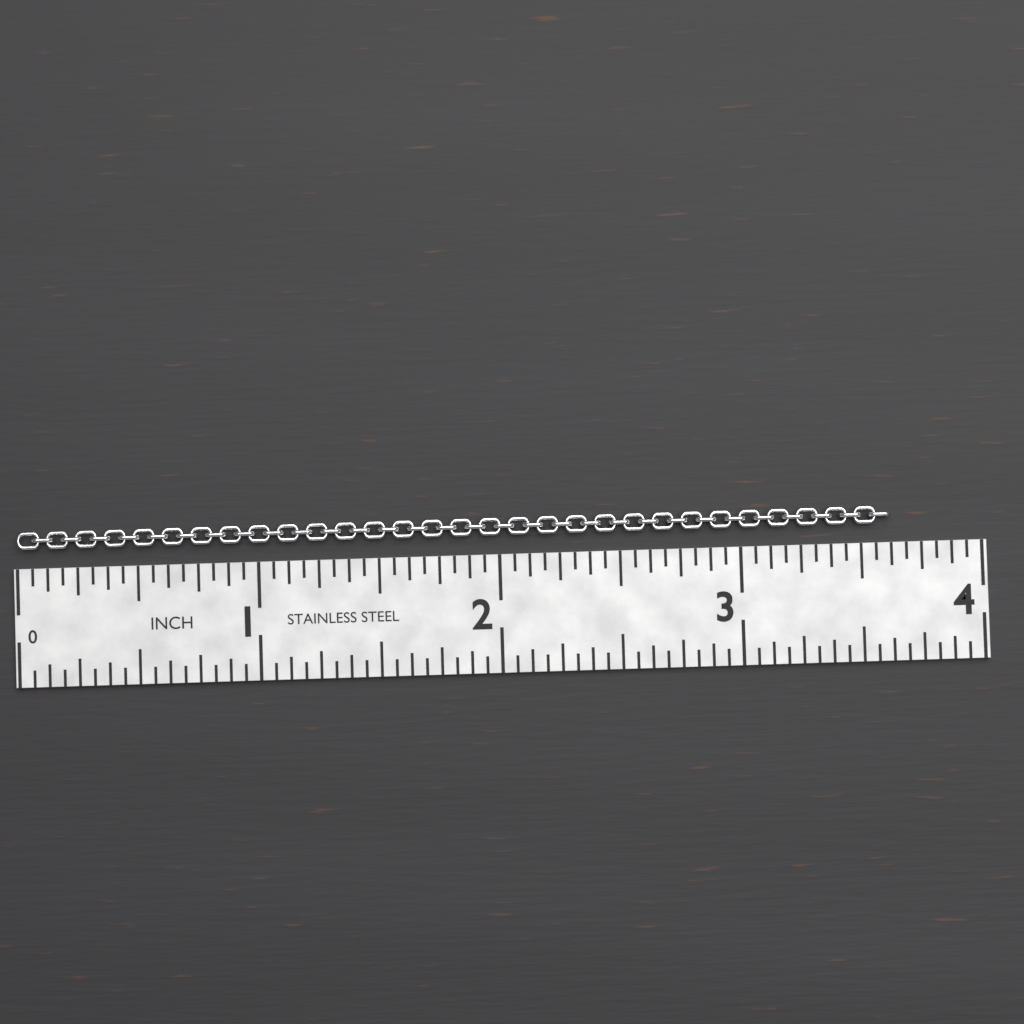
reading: 3.6250 in
